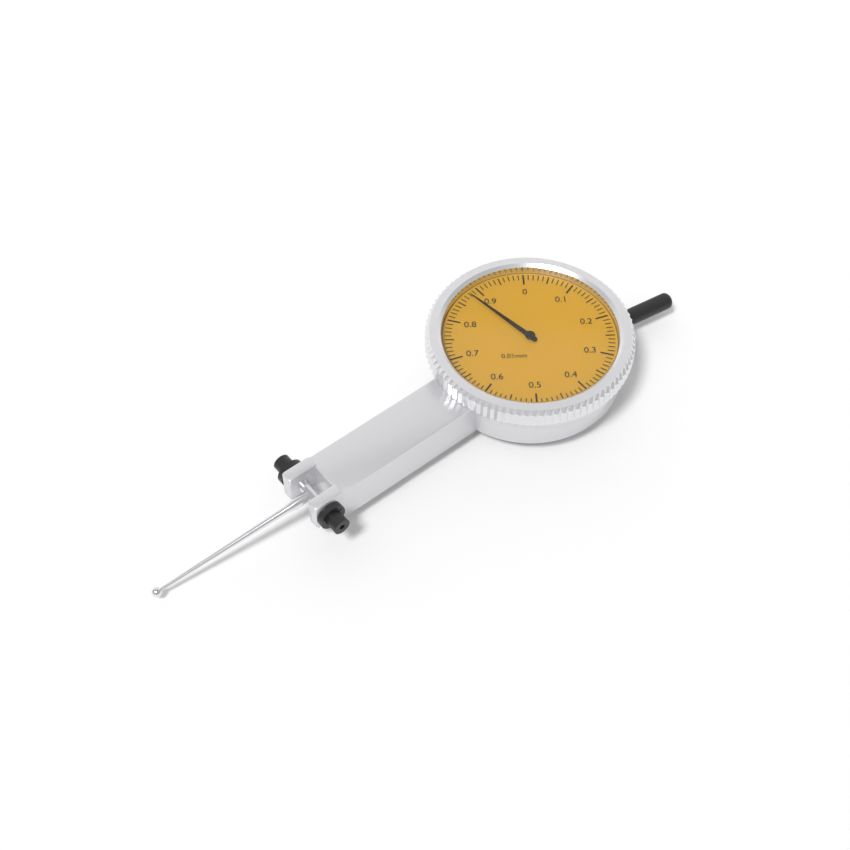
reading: 0.88 mm
